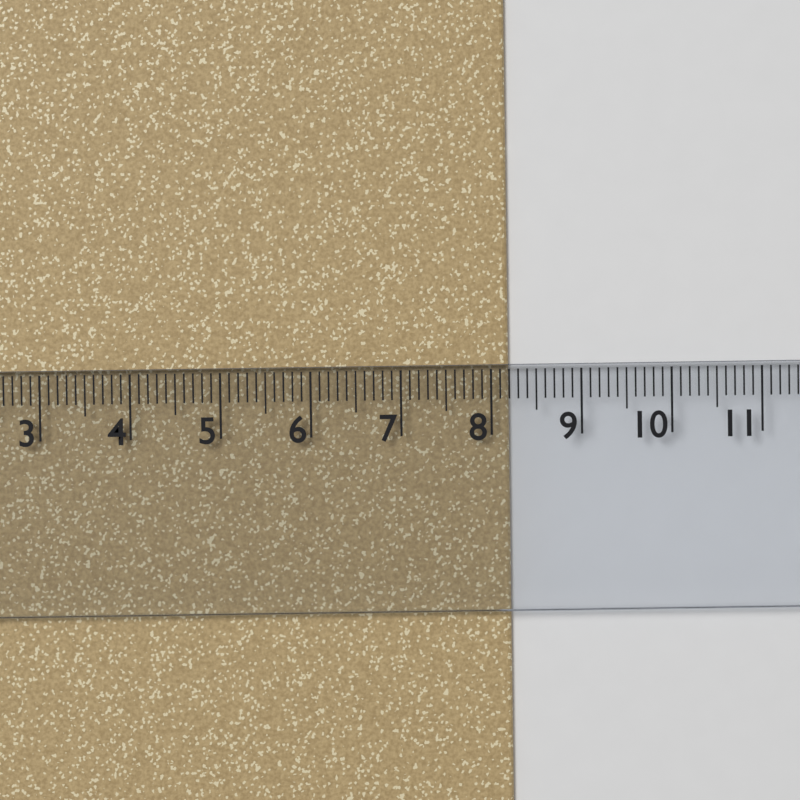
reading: 8.2 cm
